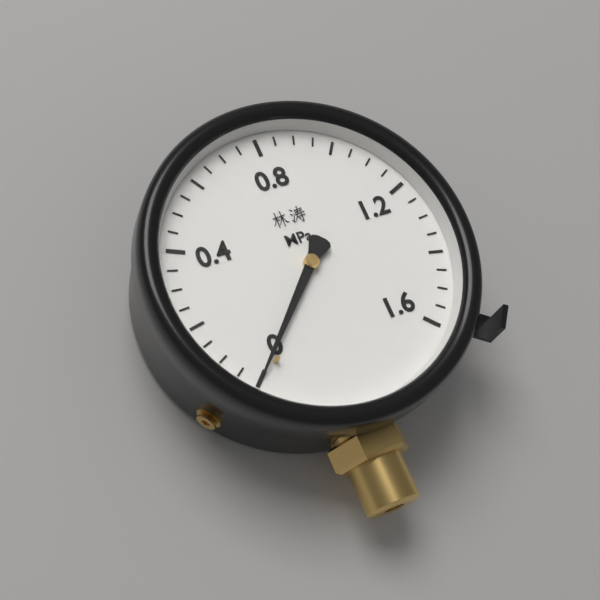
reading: 0.00 MPa
